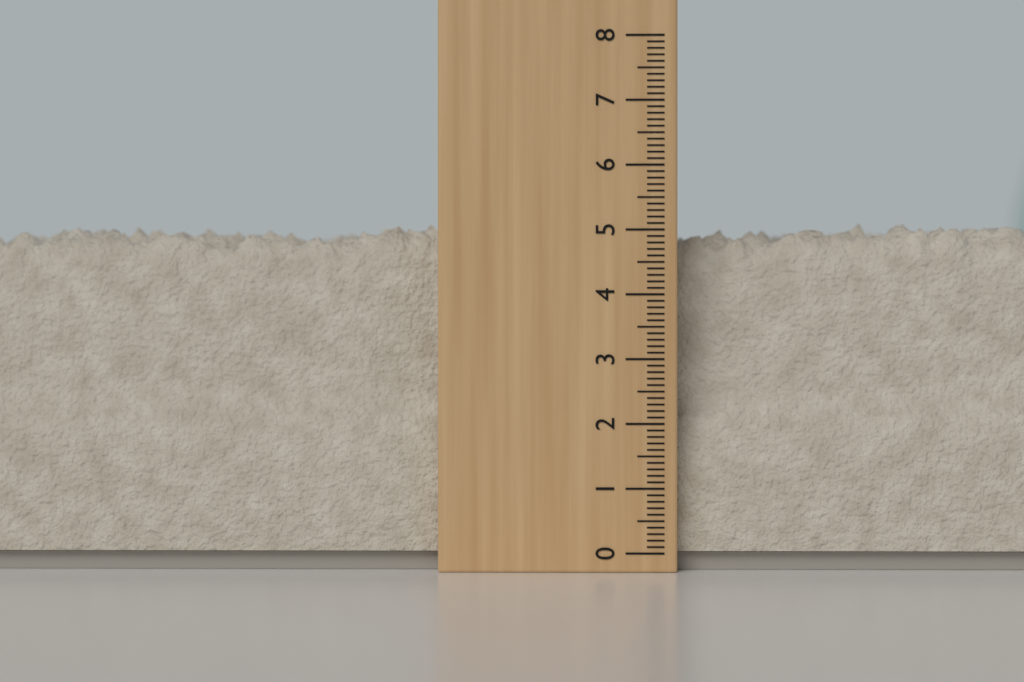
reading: 5.2 (no unit)
